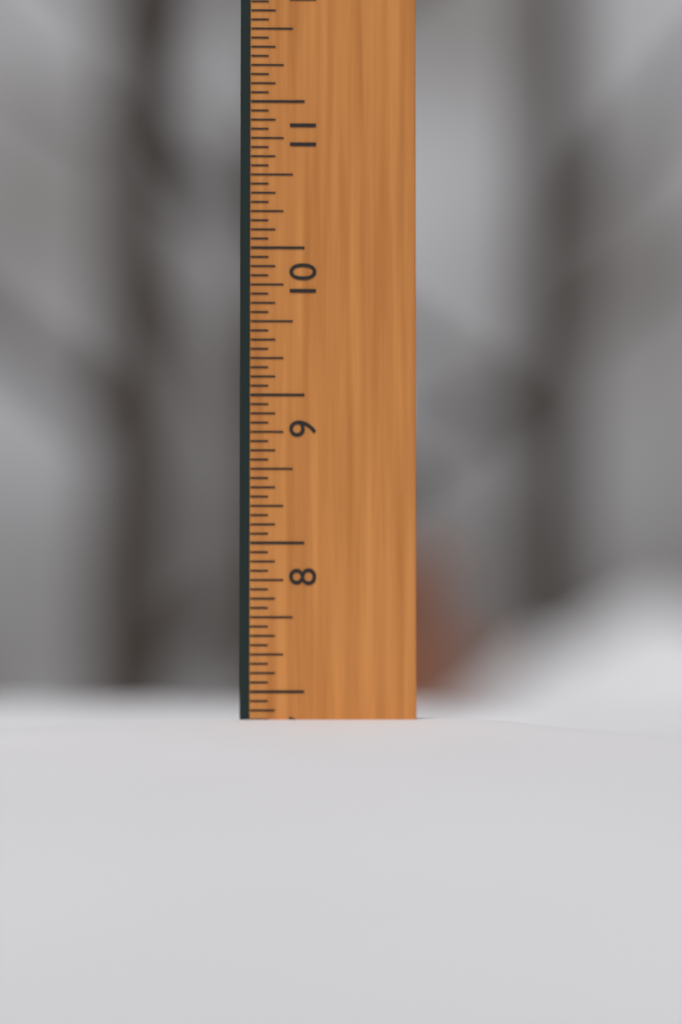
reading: 6.8125 in
